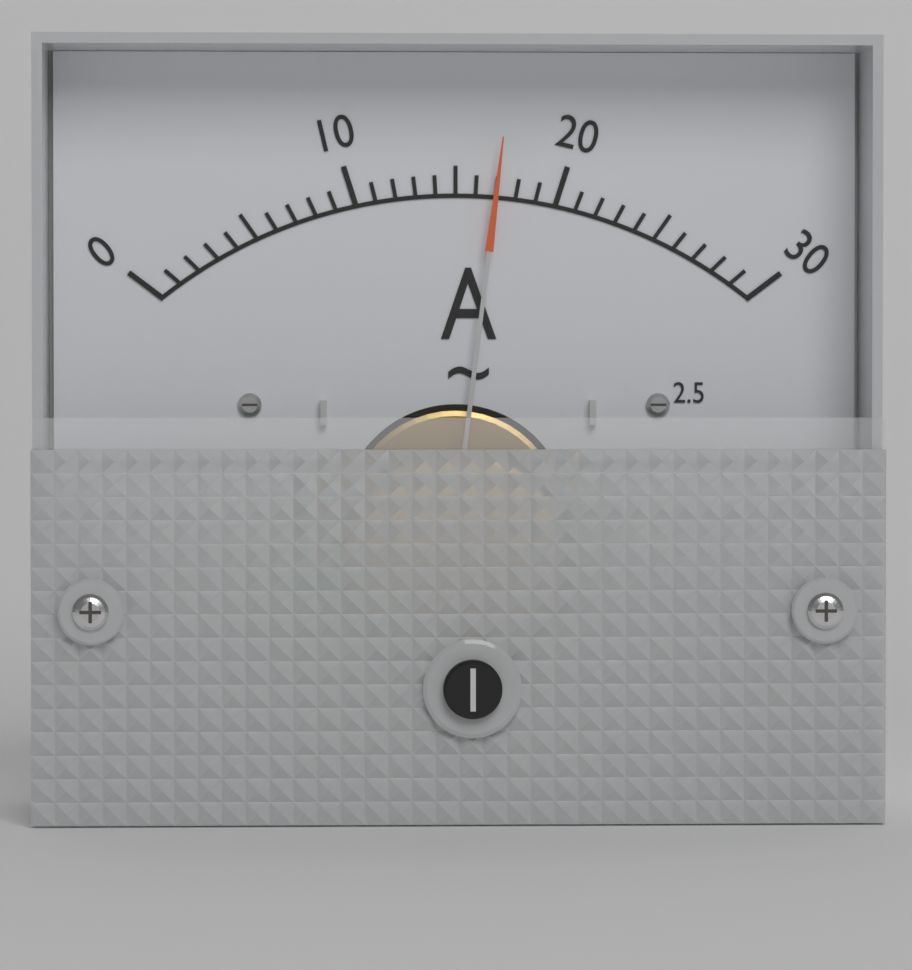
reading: 17 A
